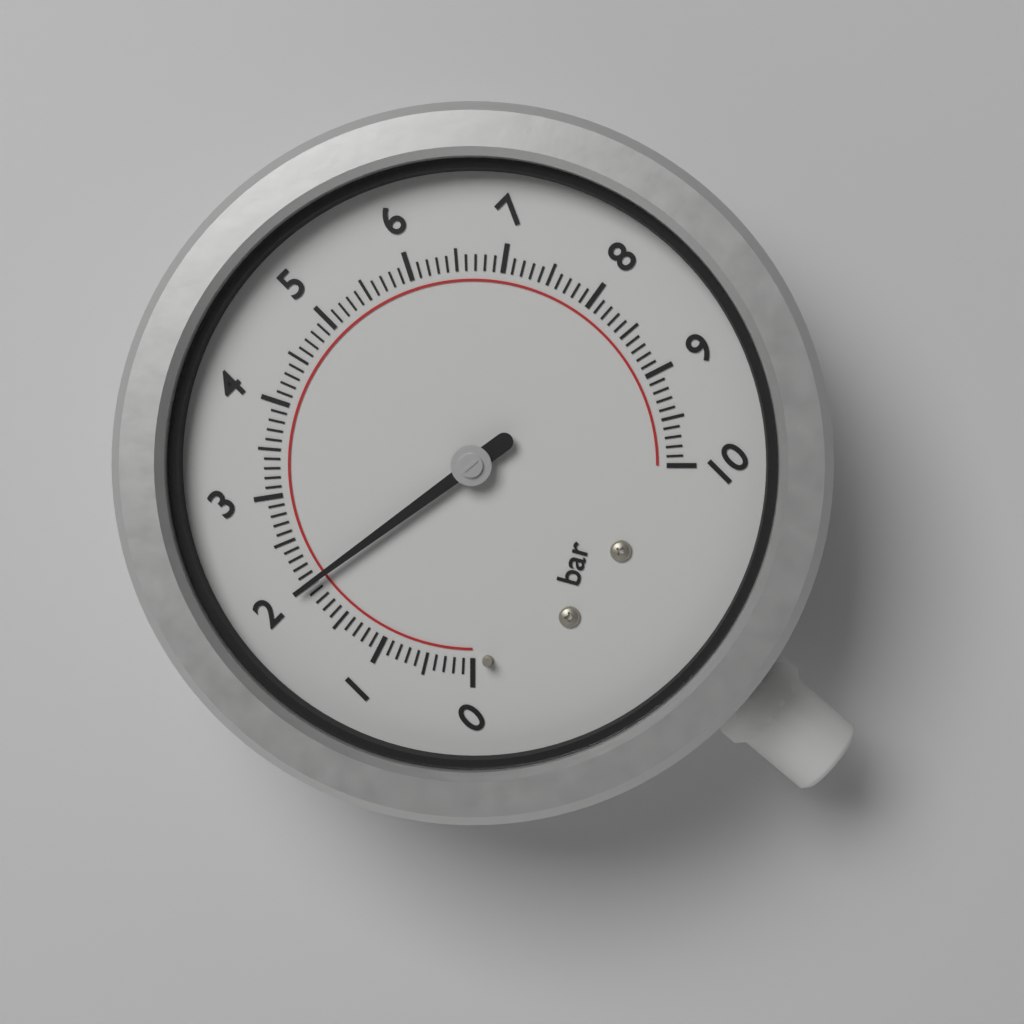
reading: 2.0 bar
